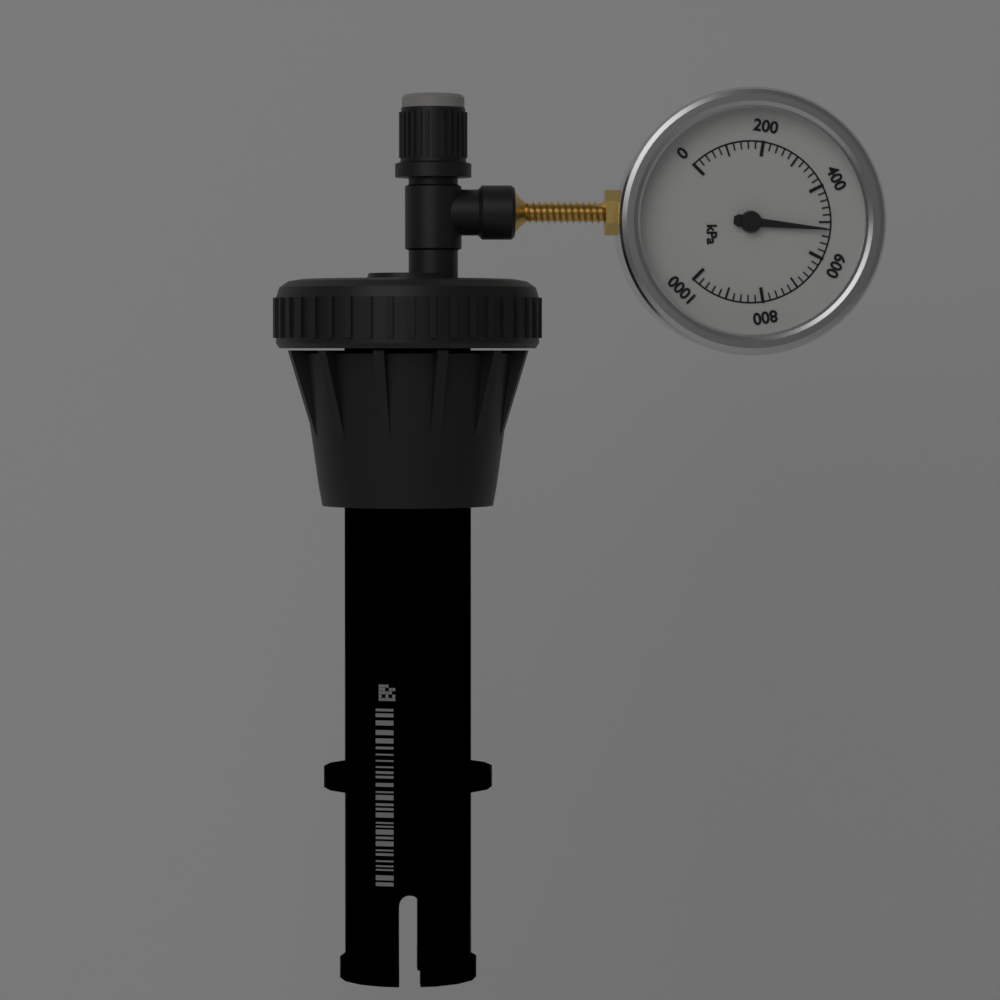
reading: 520 kPa
